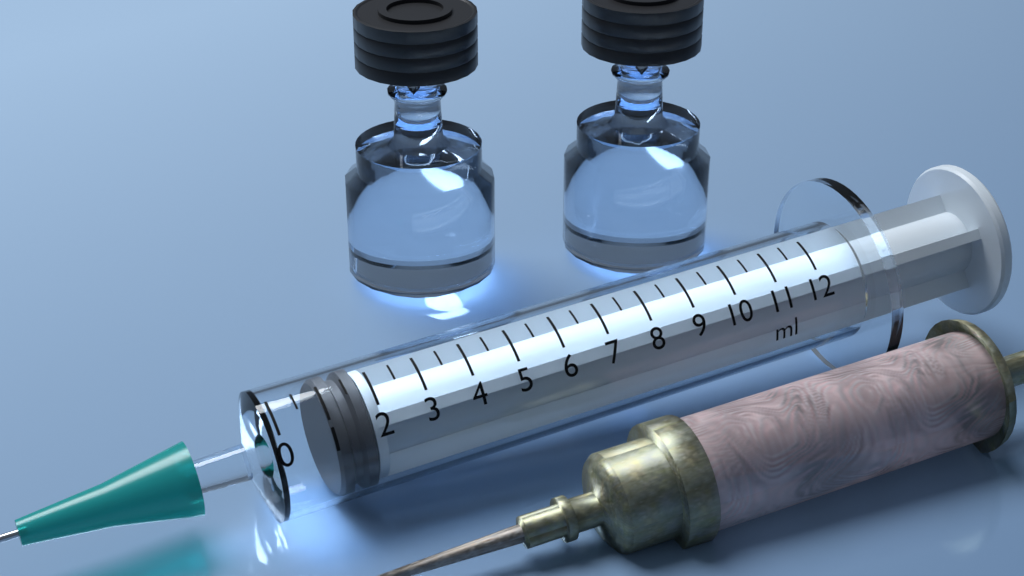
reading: 1.0 ml
